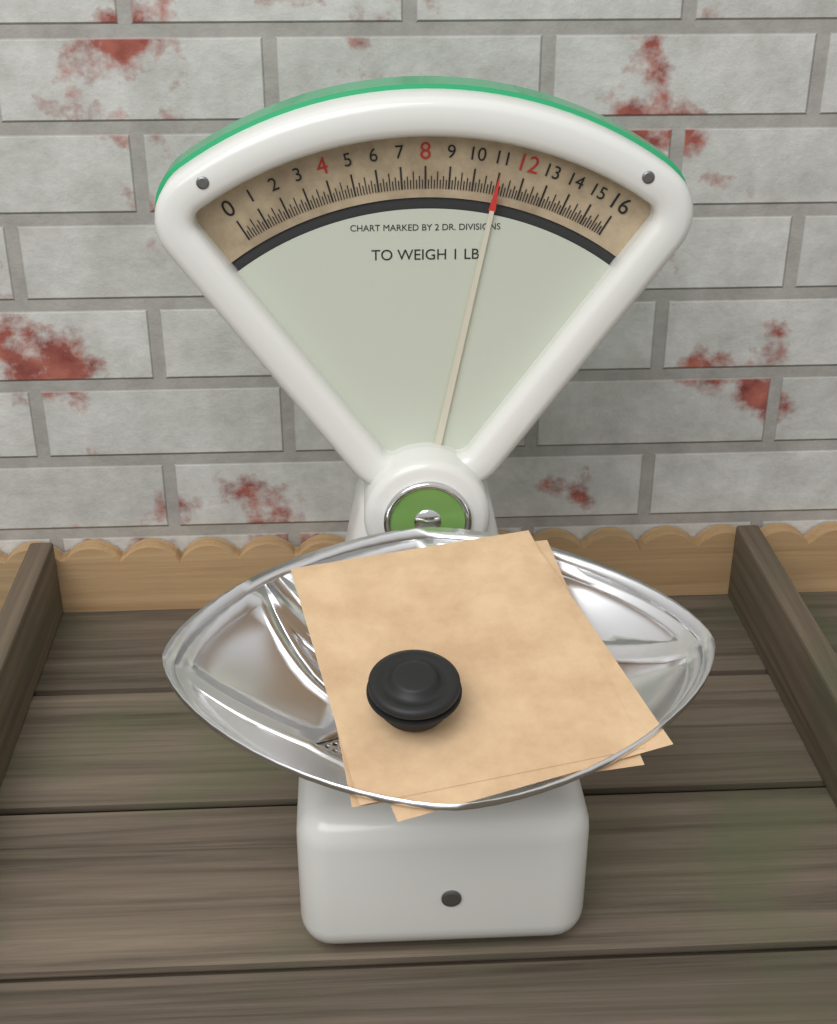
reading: 11.000 oz
